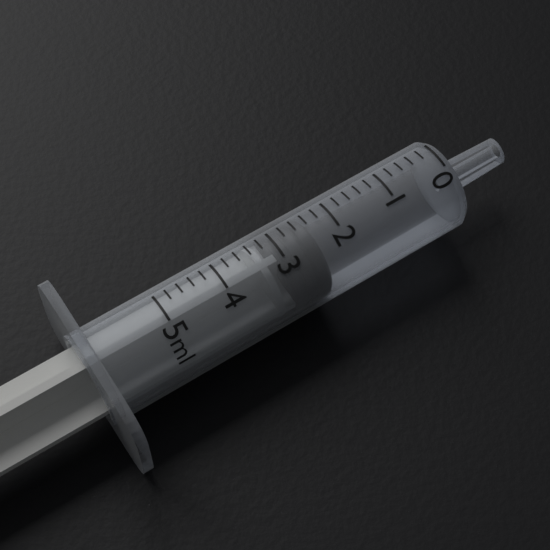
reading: 2.4 ml
